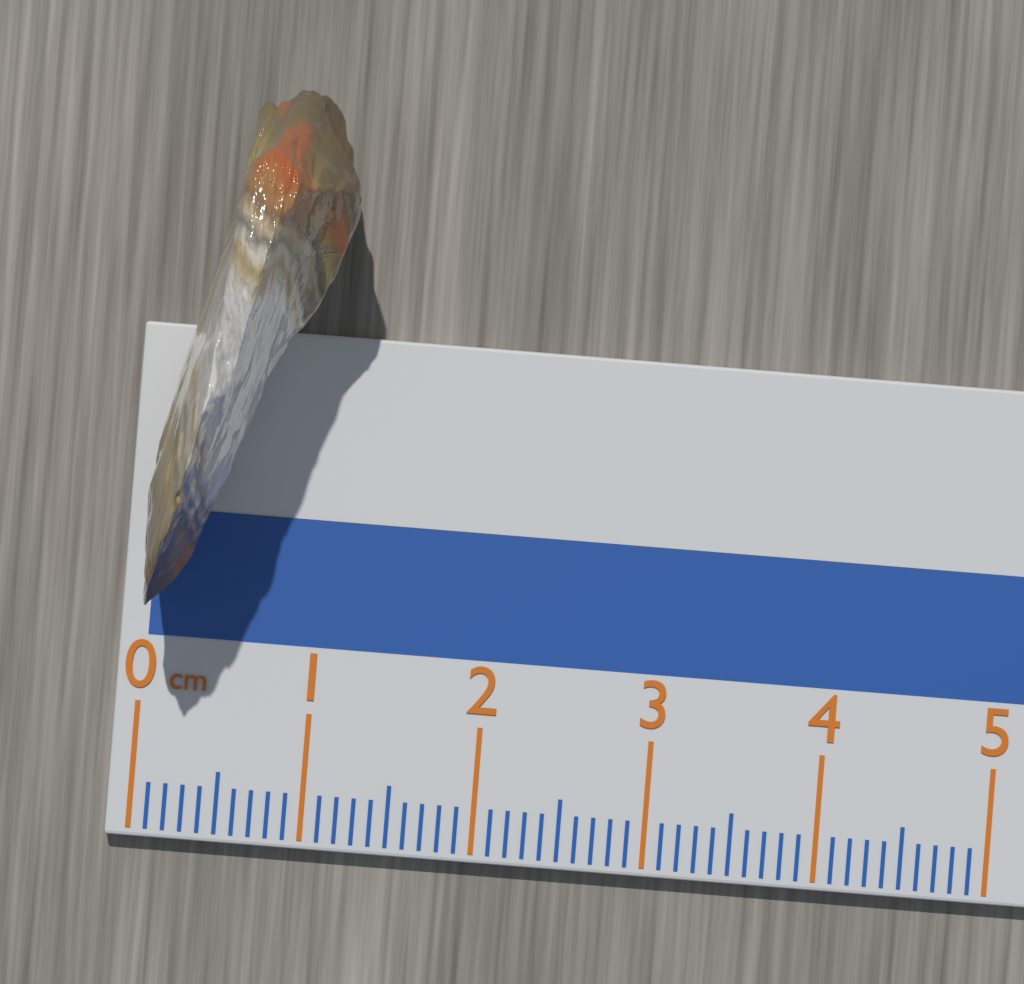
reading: 1.1 cm
